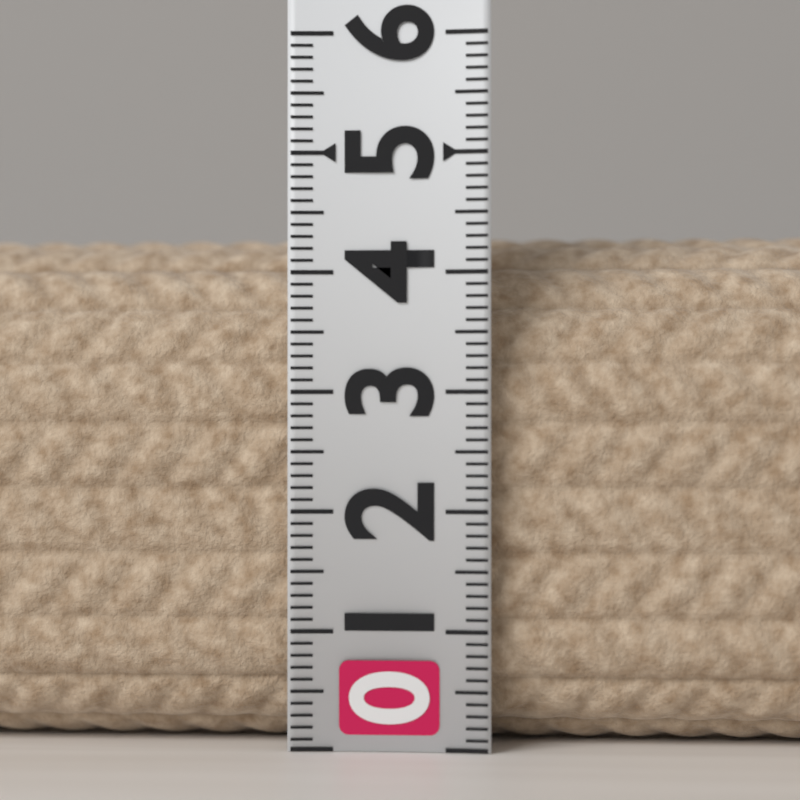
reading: 4.4 (no unit)
